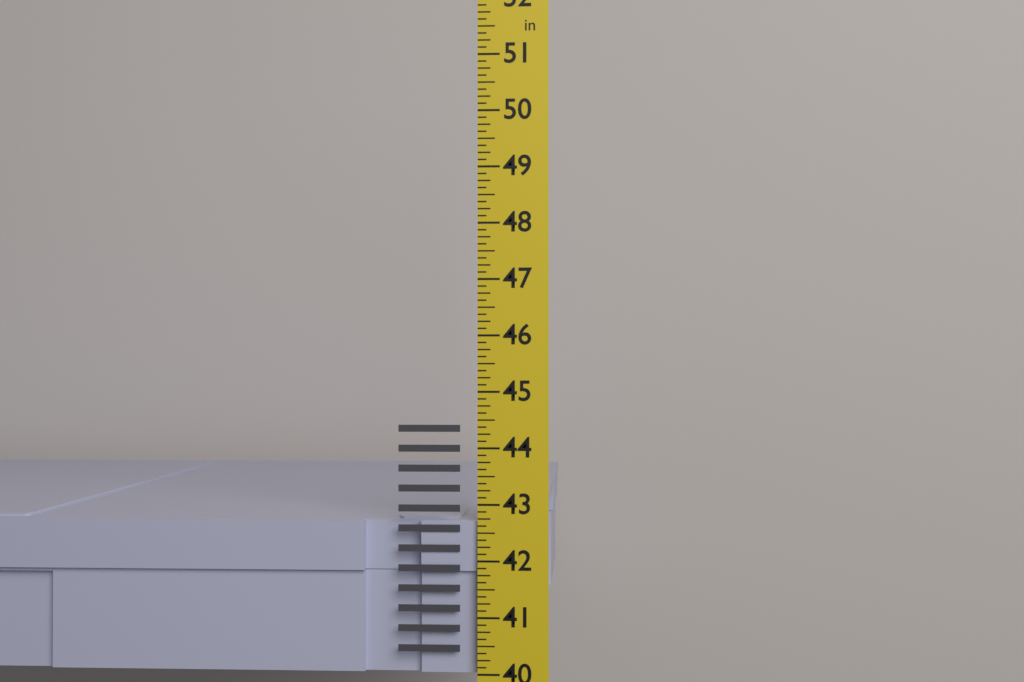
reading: 42.750 in
